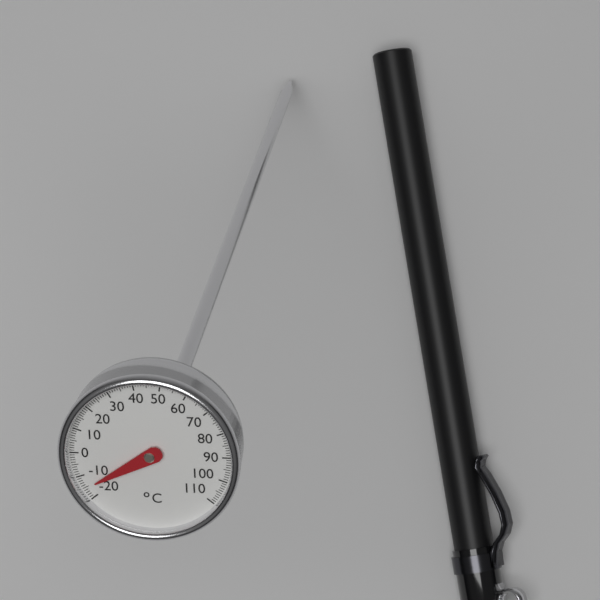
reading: -15 °C
